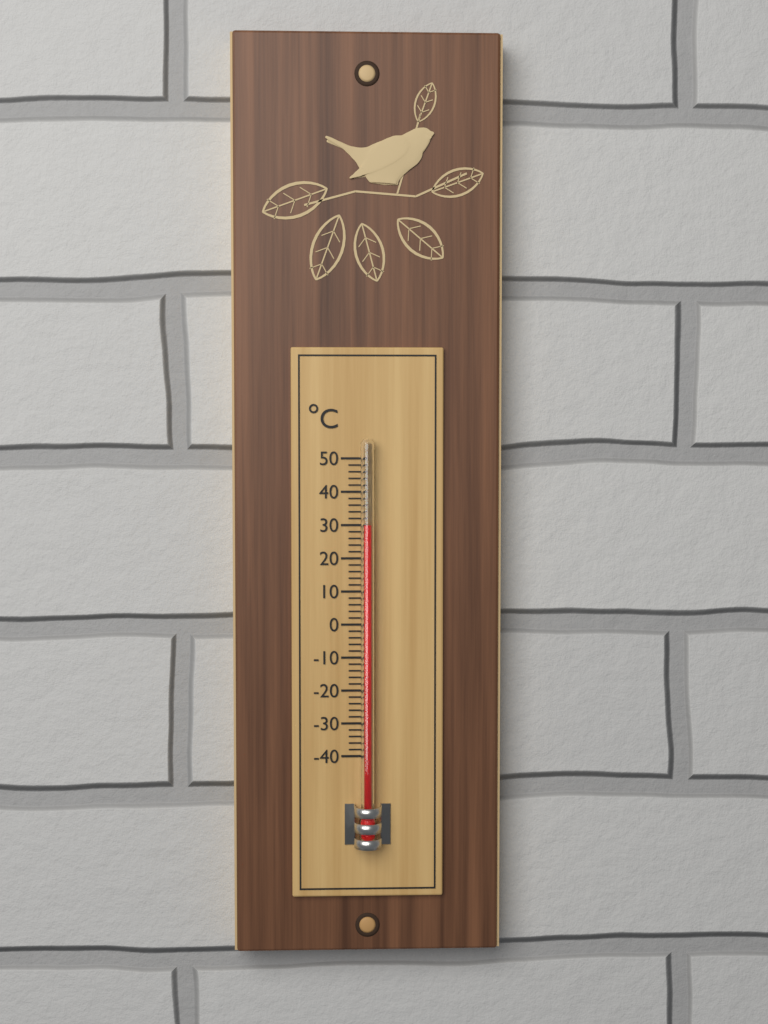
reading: 30 °C
